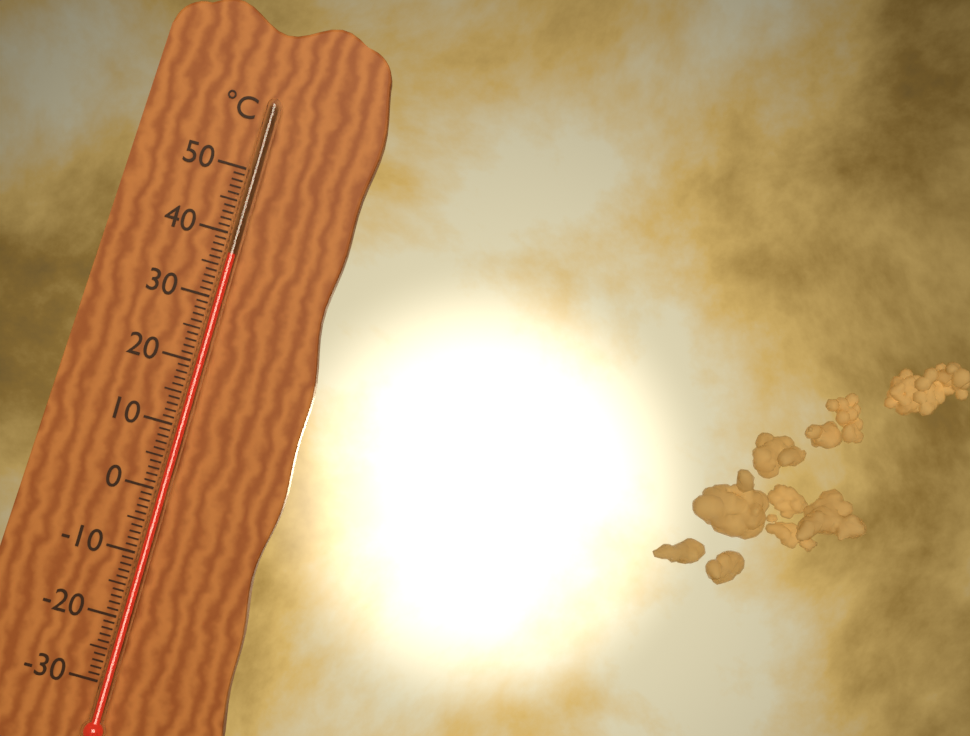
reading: 37 °C
